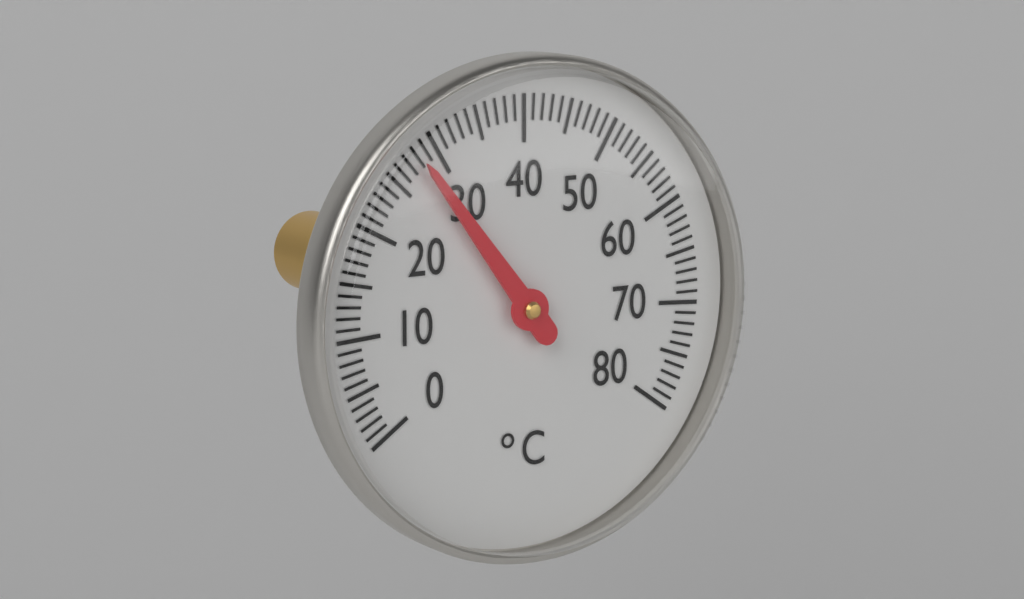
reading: 28 °C
